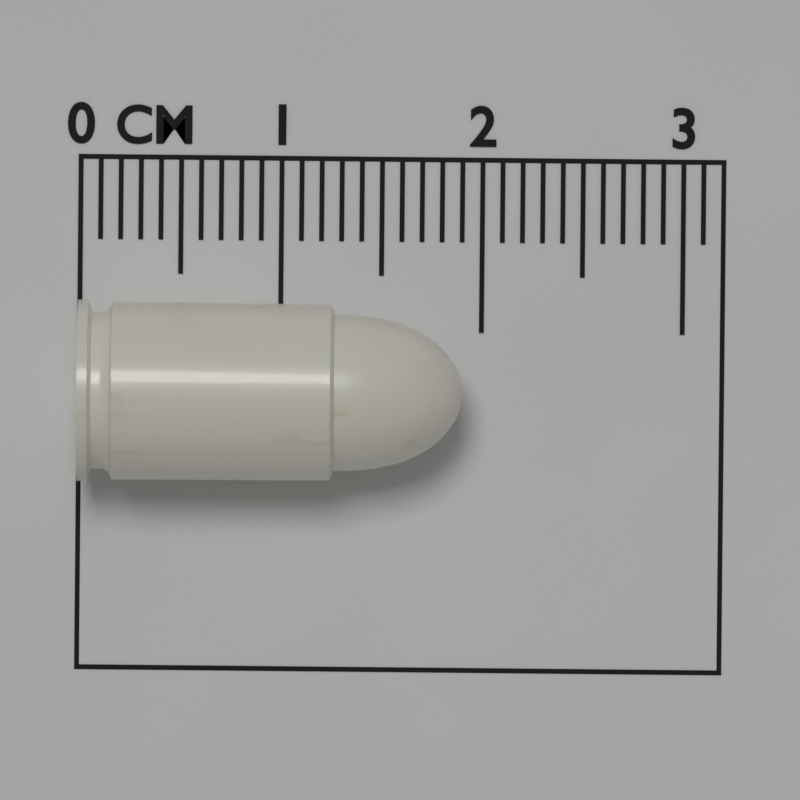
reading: 1.9 cm
